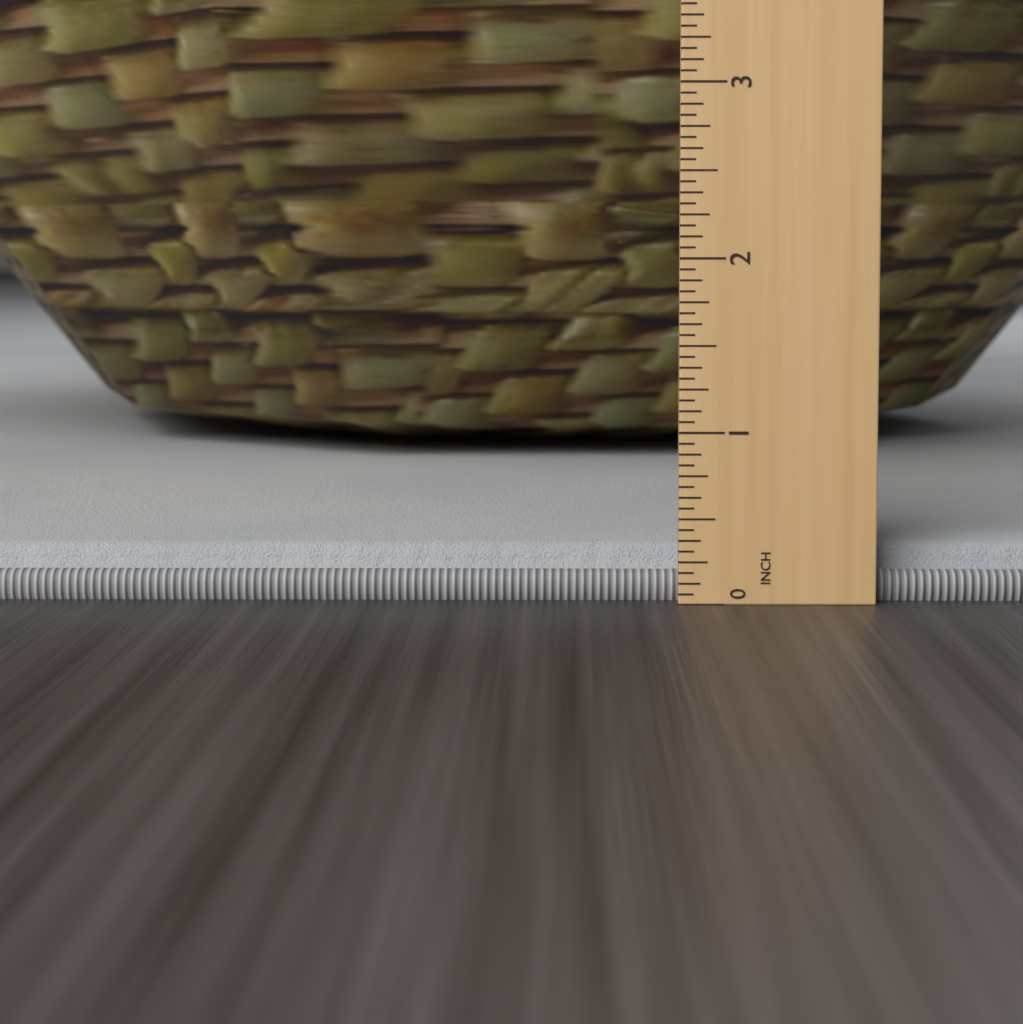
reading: 0.3125 in
